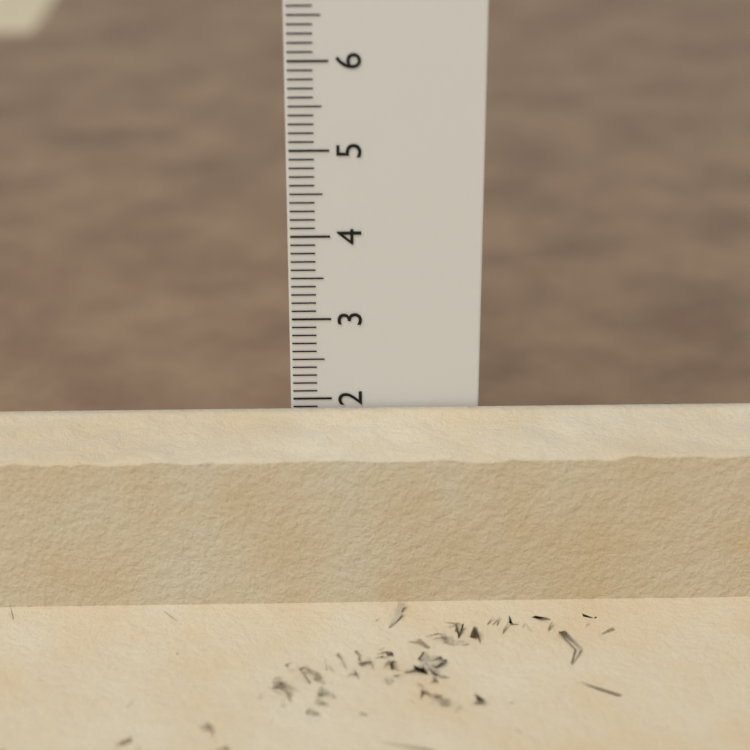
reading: 1.9 cm
